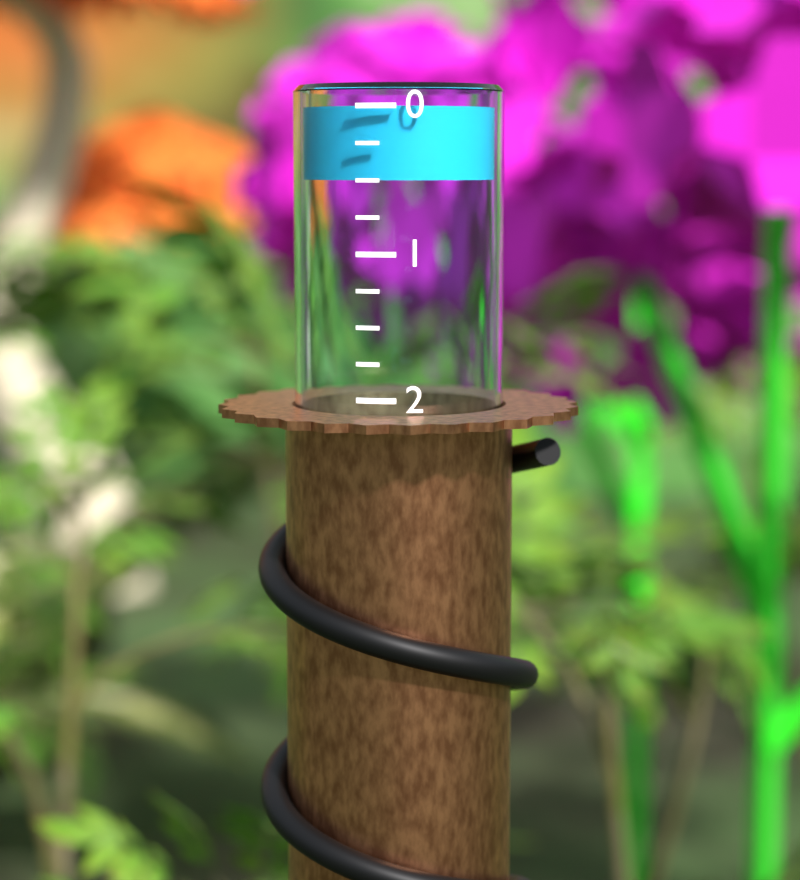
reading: 0.50 (no unit)
